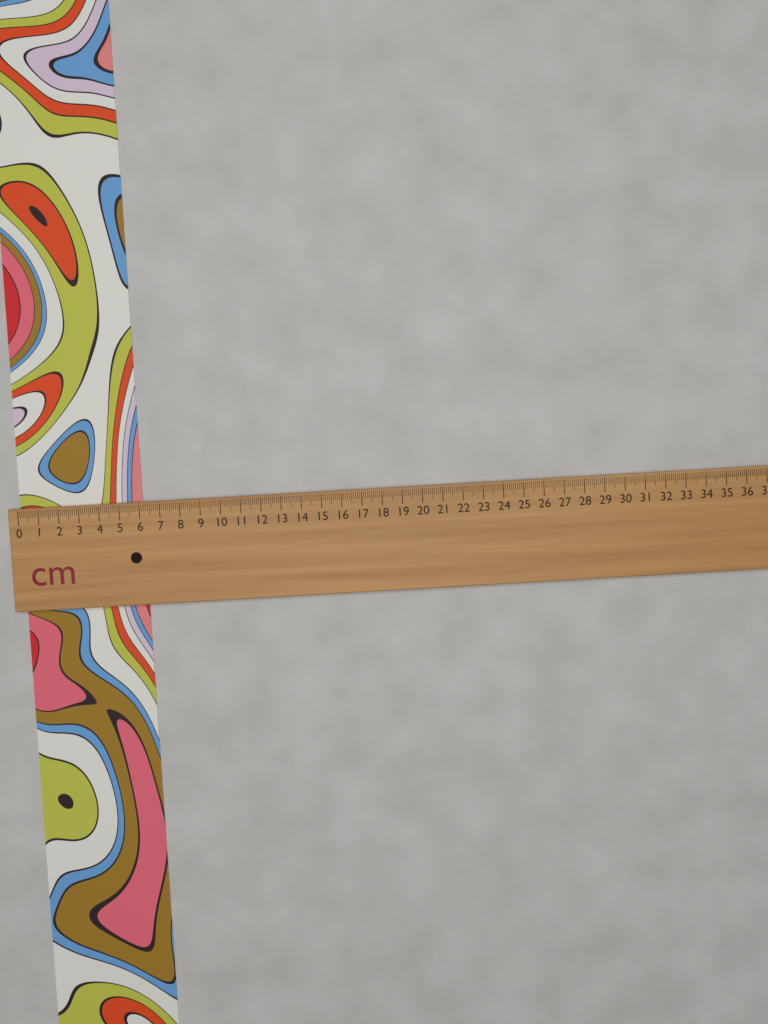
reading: 6.1 cm
